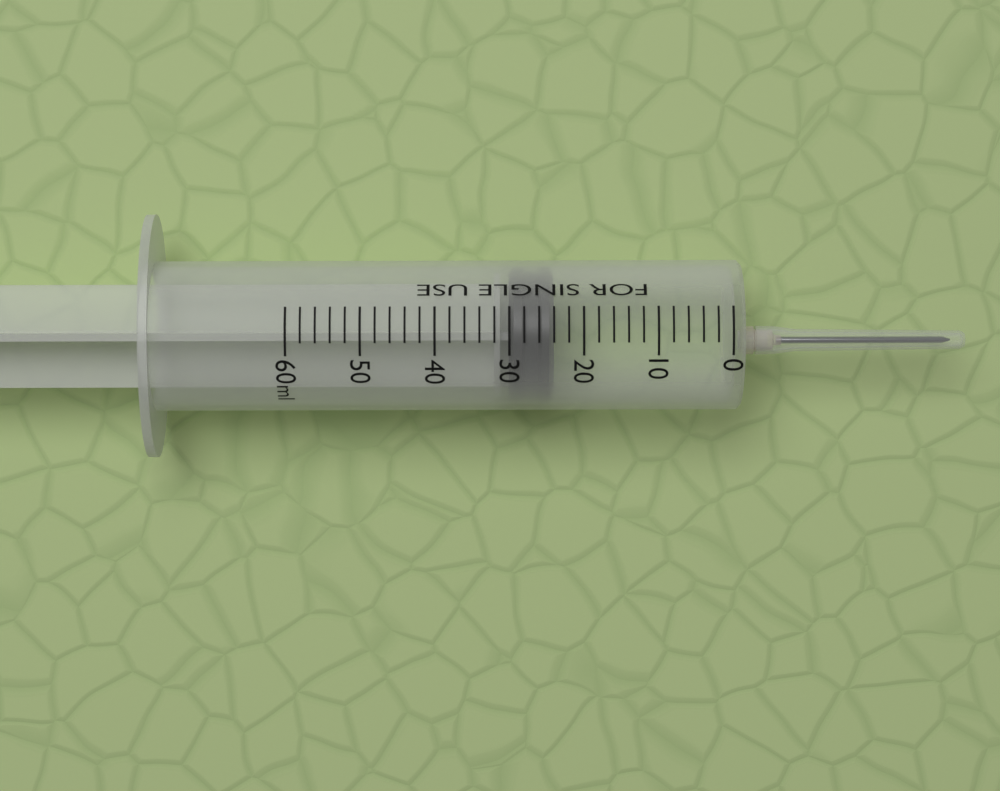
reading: 24 ml
